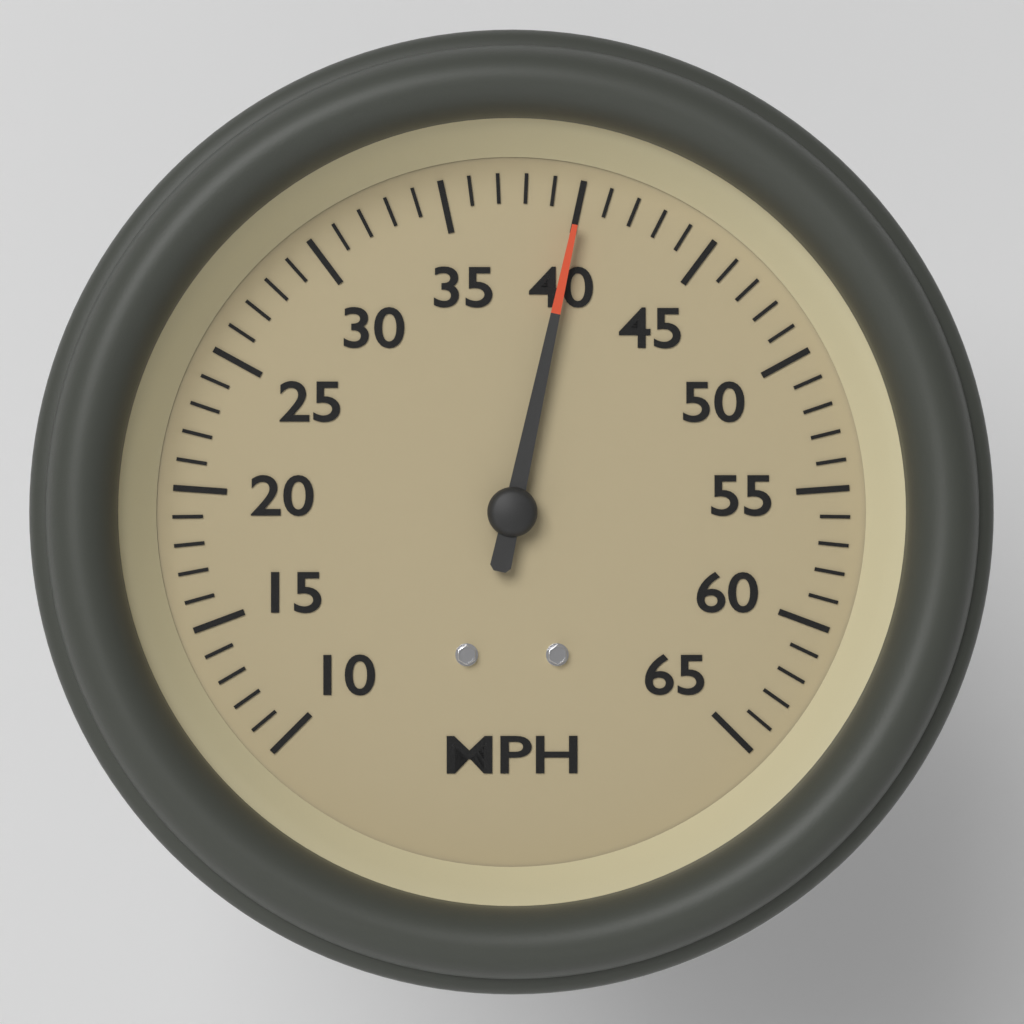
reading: 40 MPH
